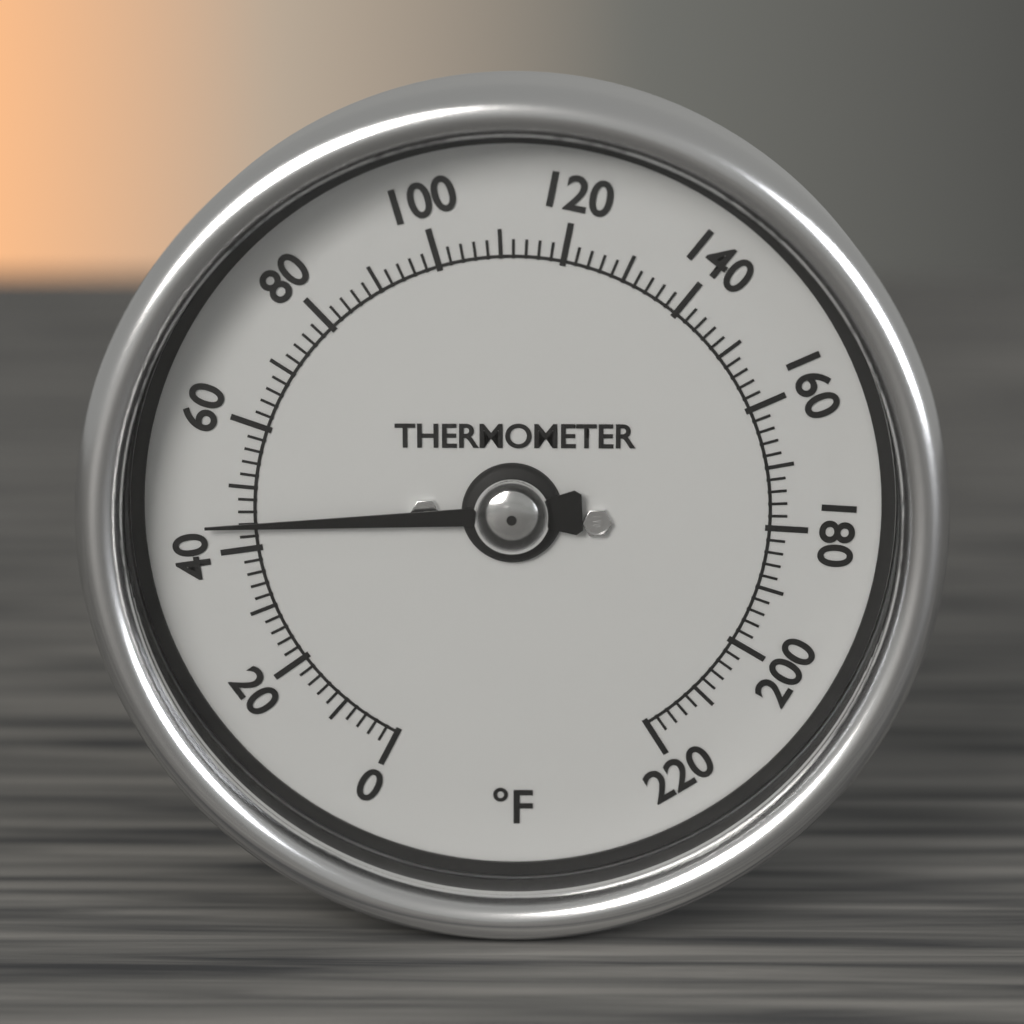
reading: 44 °F
